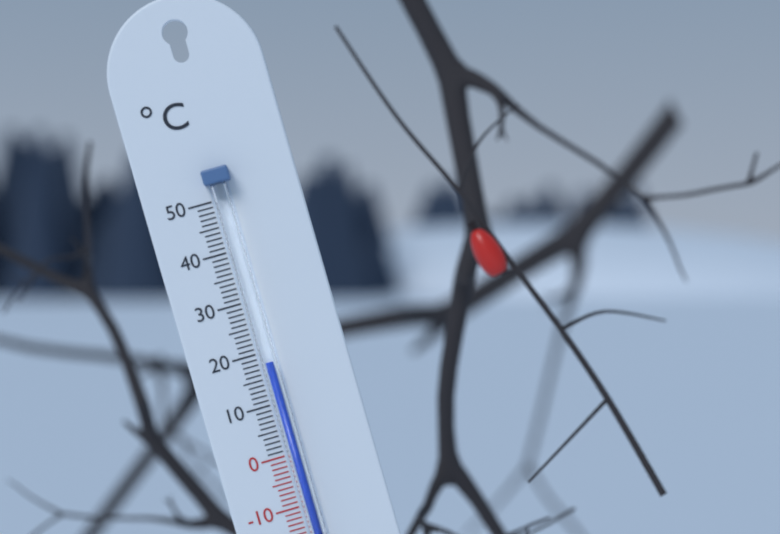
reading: 18 °C
